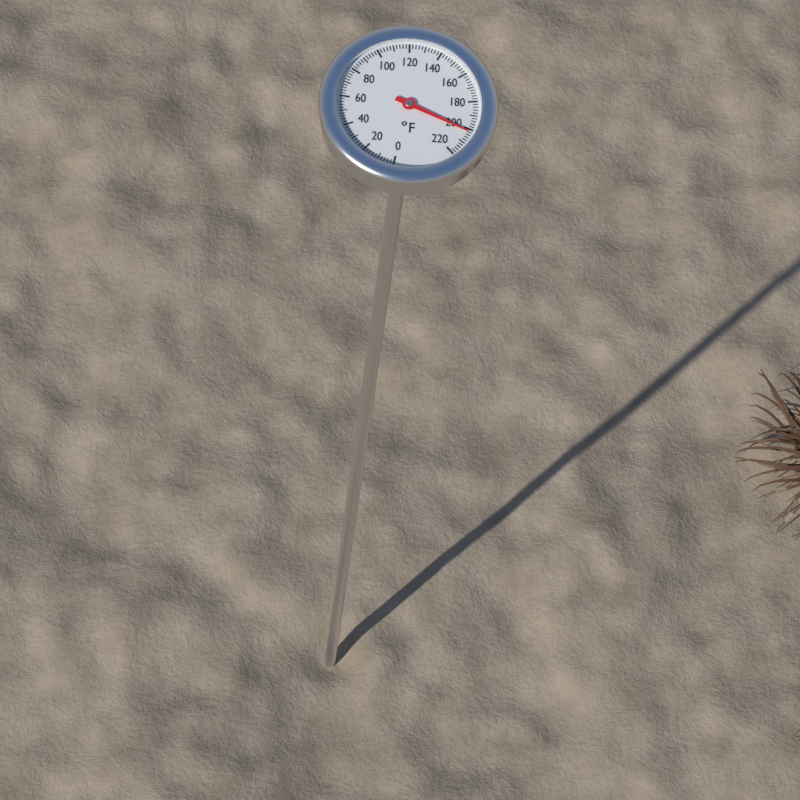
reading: 202 °F
